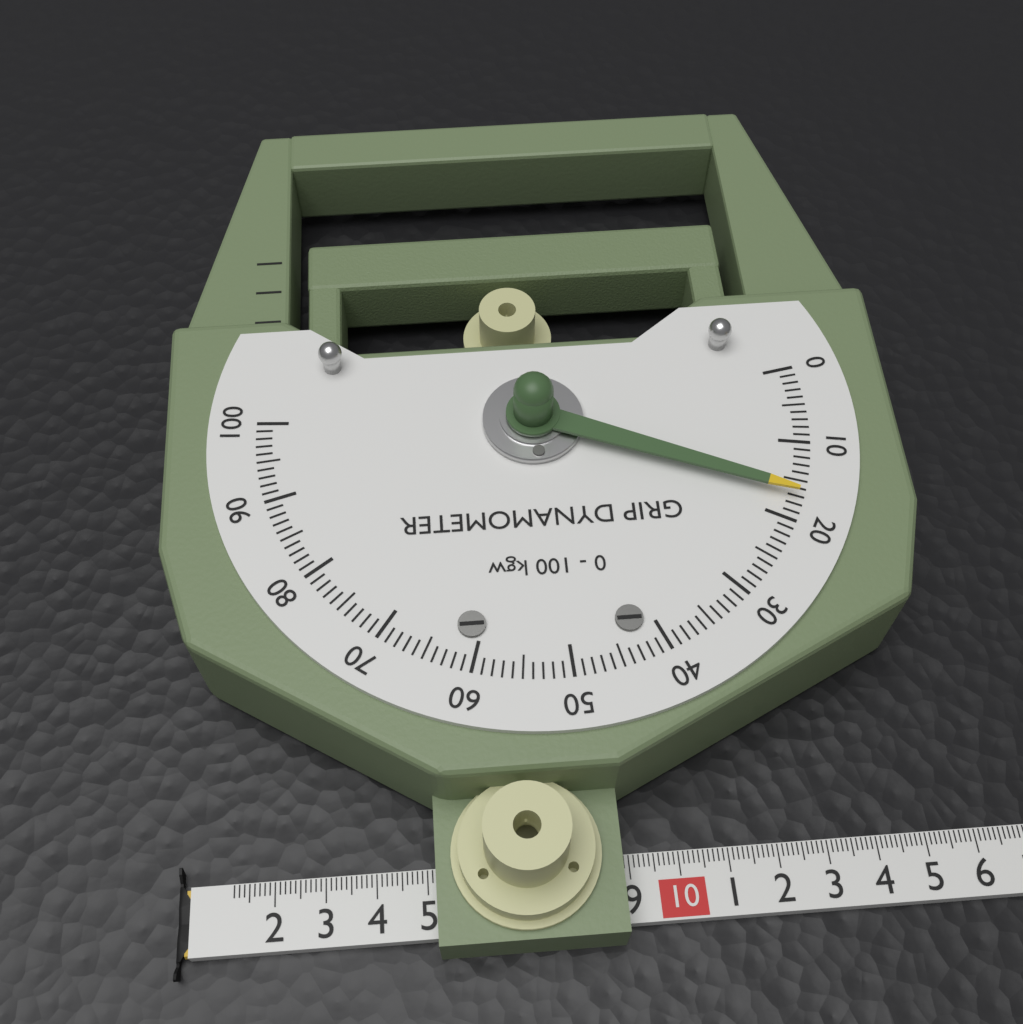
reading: 17 kgw
